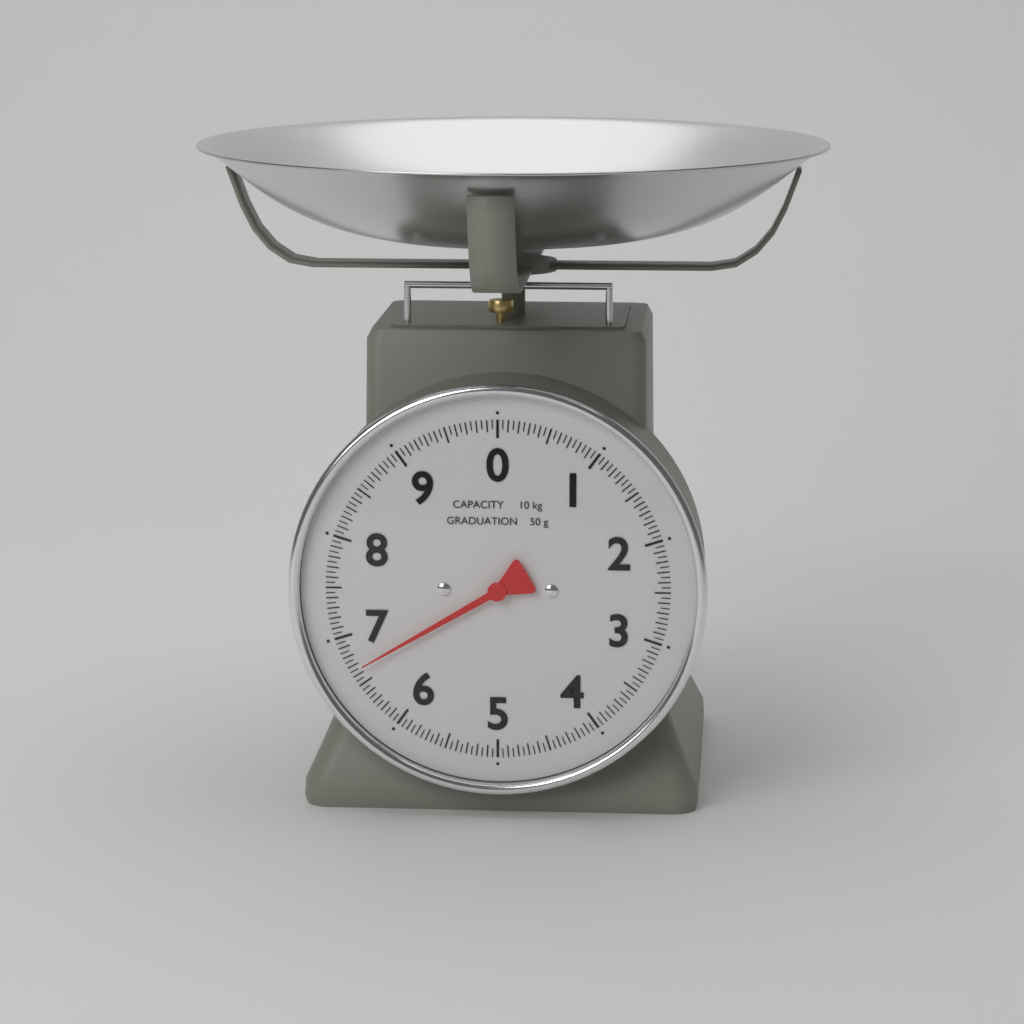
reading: 6.65 kg
